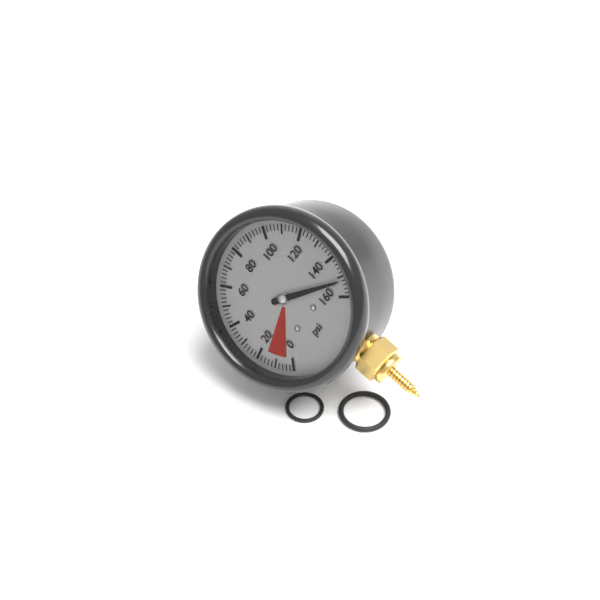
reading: 152 psi
